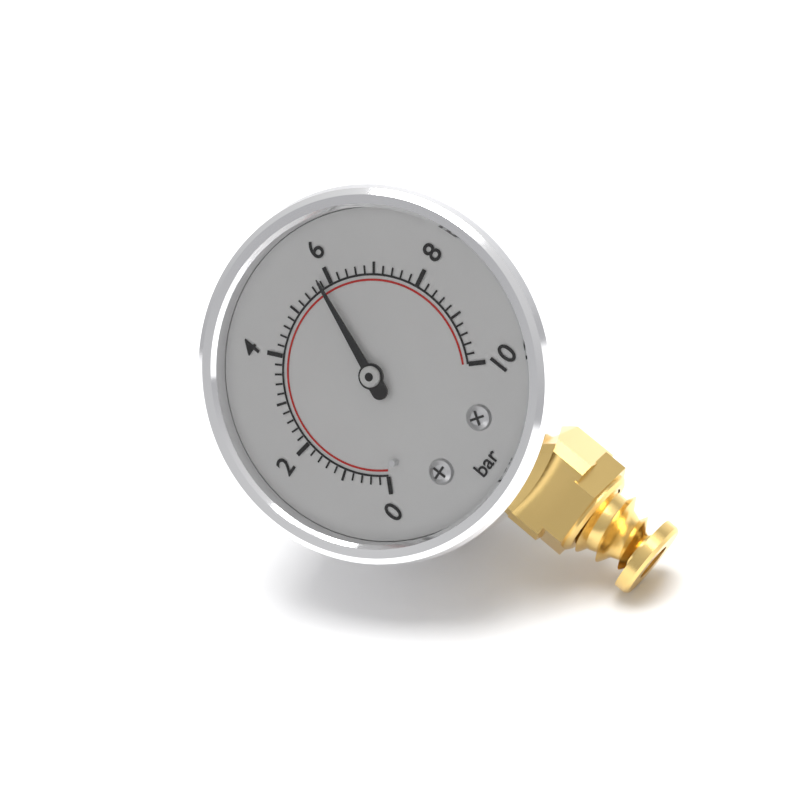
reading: 5.8 bar
